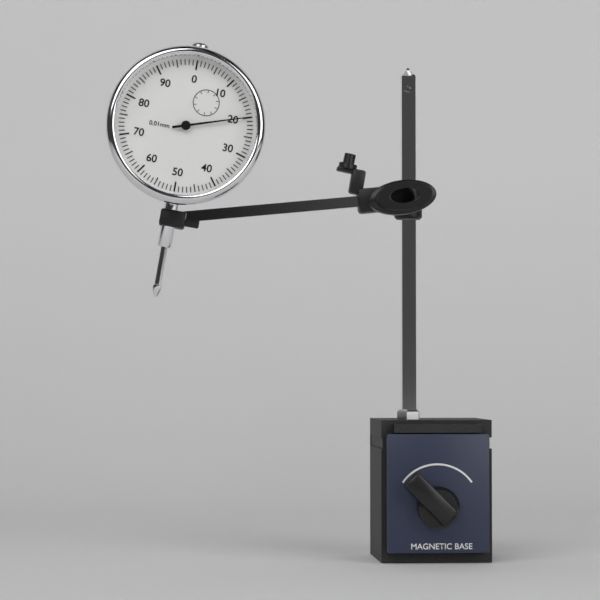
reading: 0.20 mm
